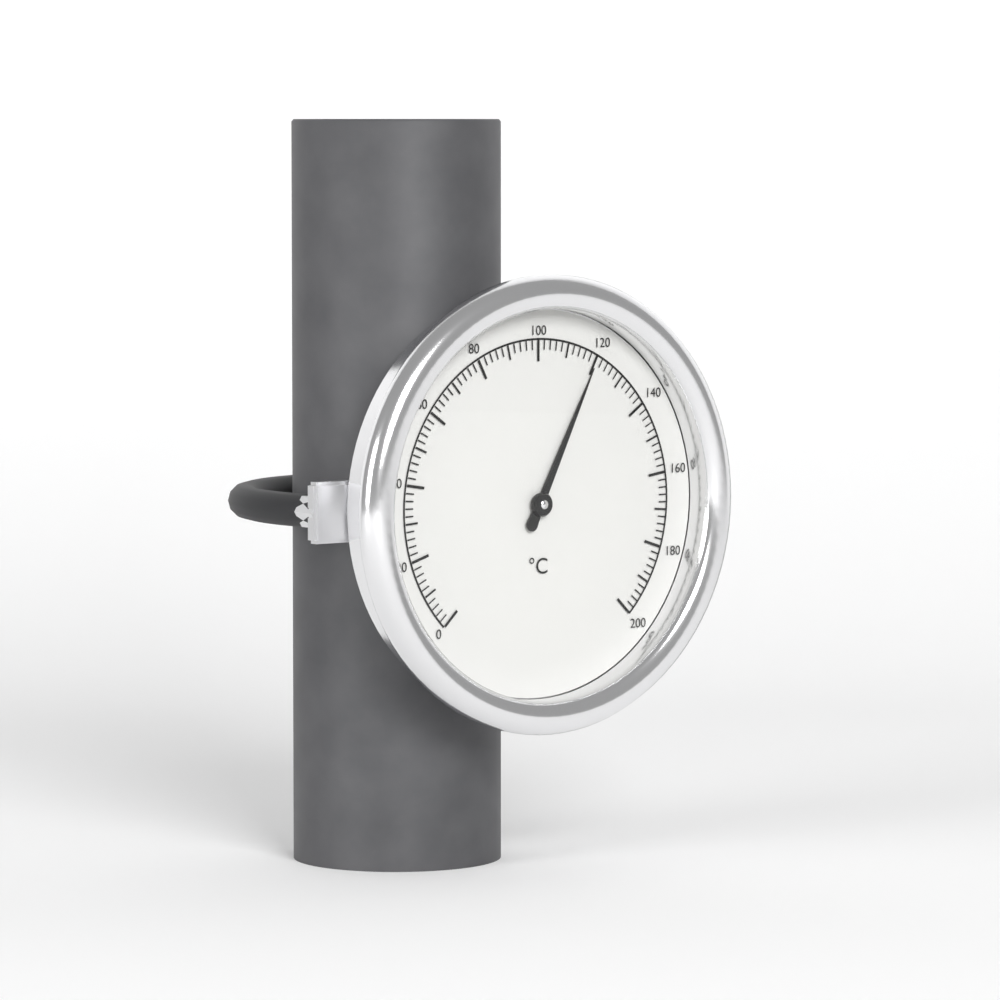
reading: 120 °C
